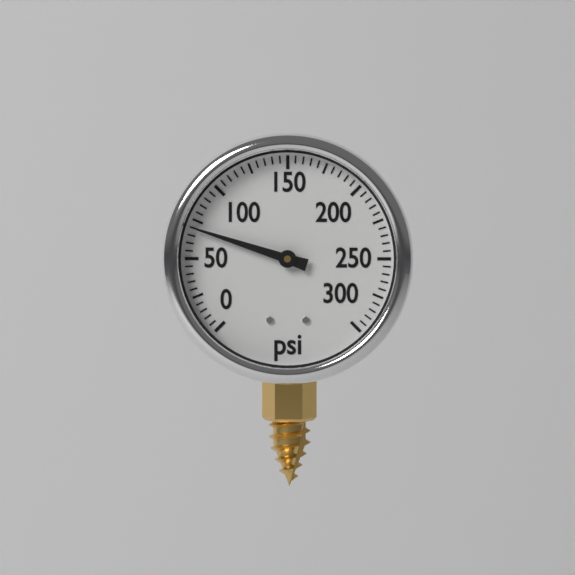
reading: 70 psi
